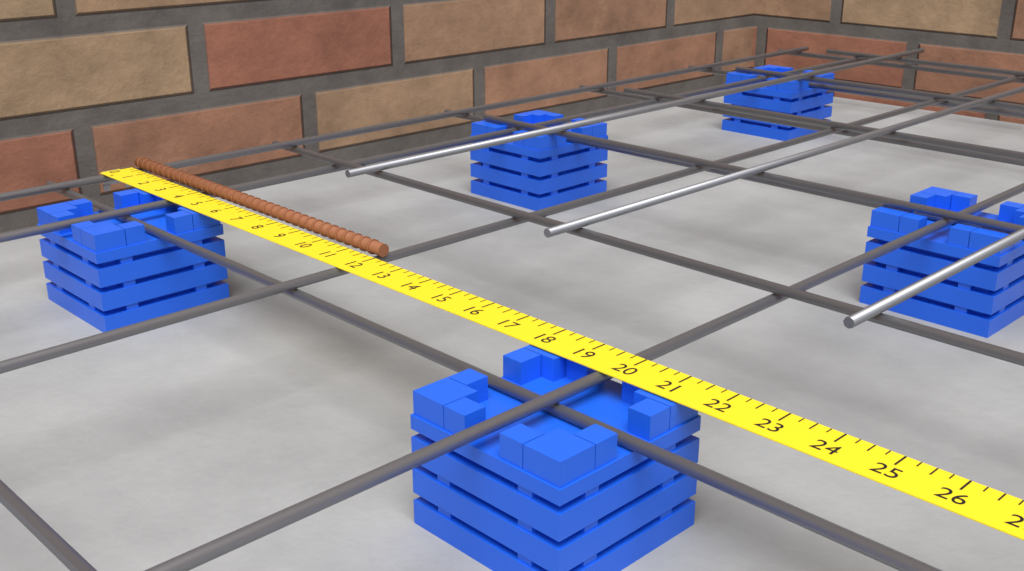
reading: 12.00 in
